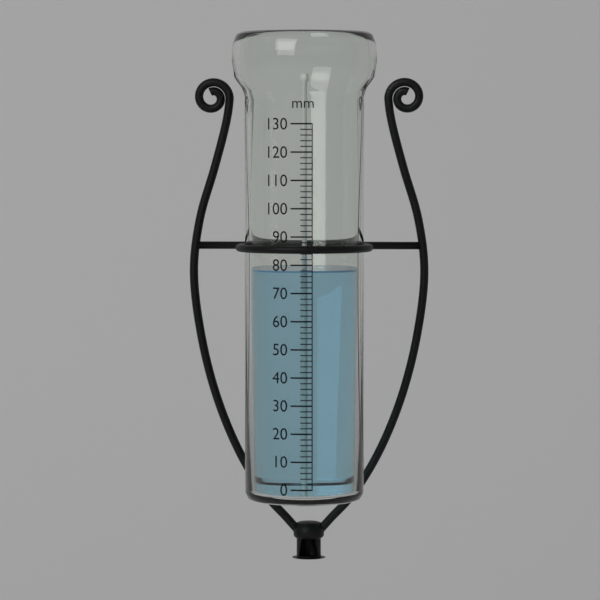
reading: 78 mm
